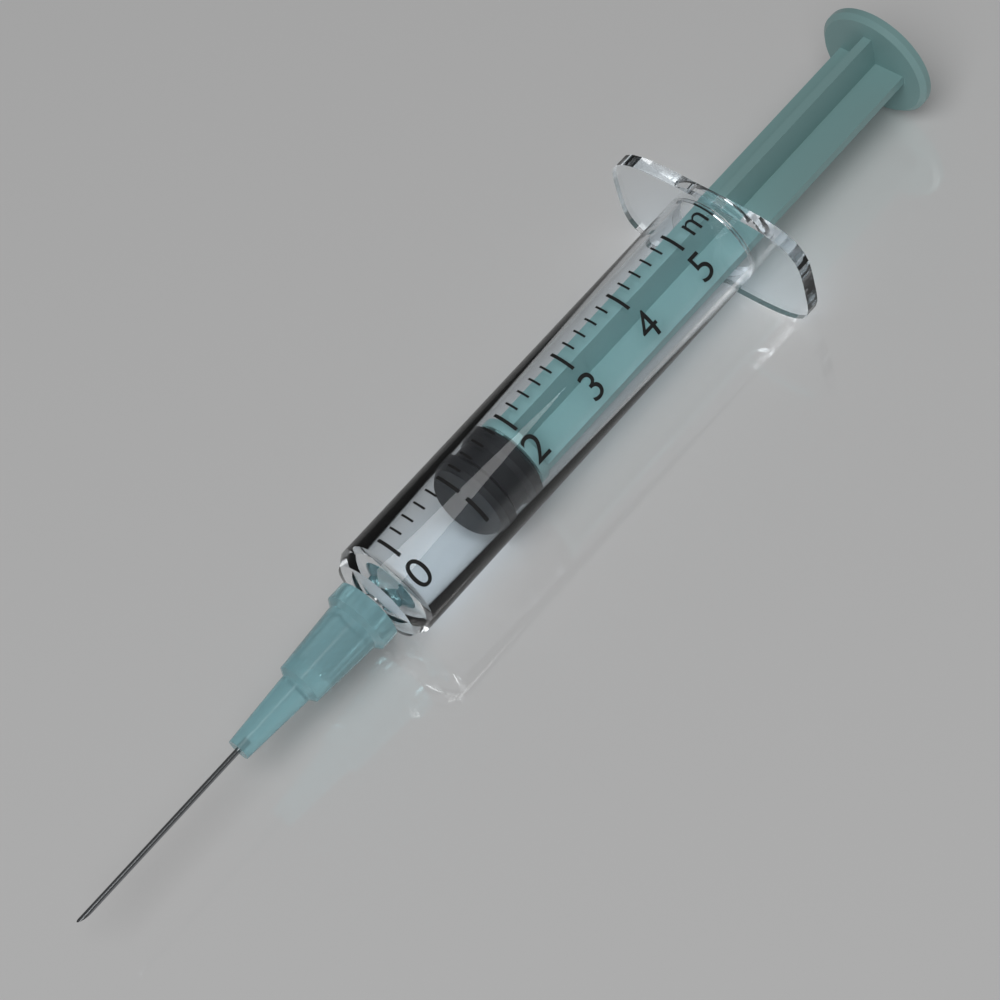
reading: 1.2 ml
